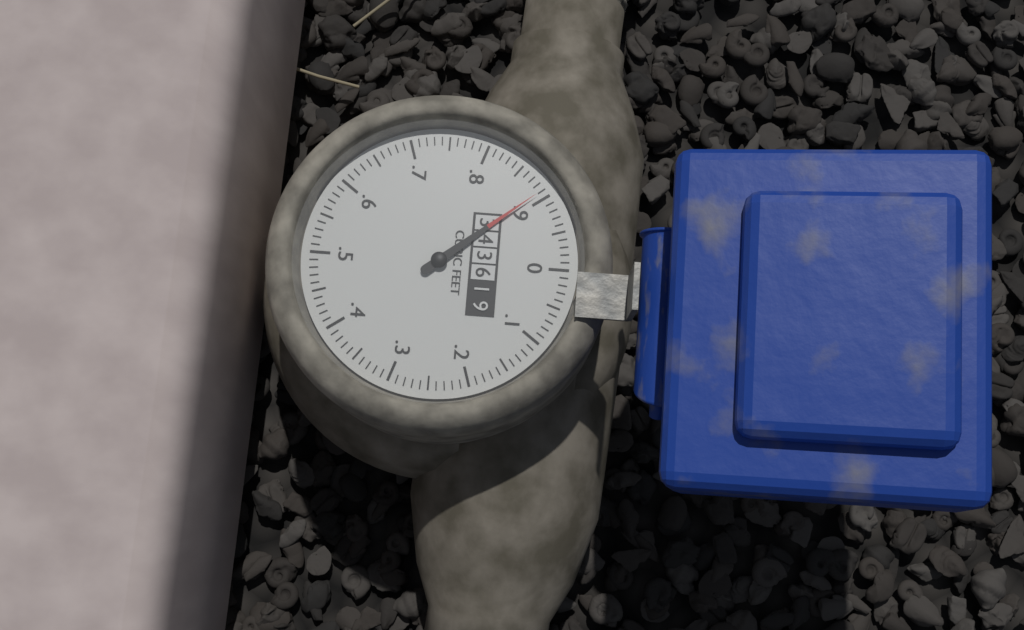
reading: 0.89 cubic feet
